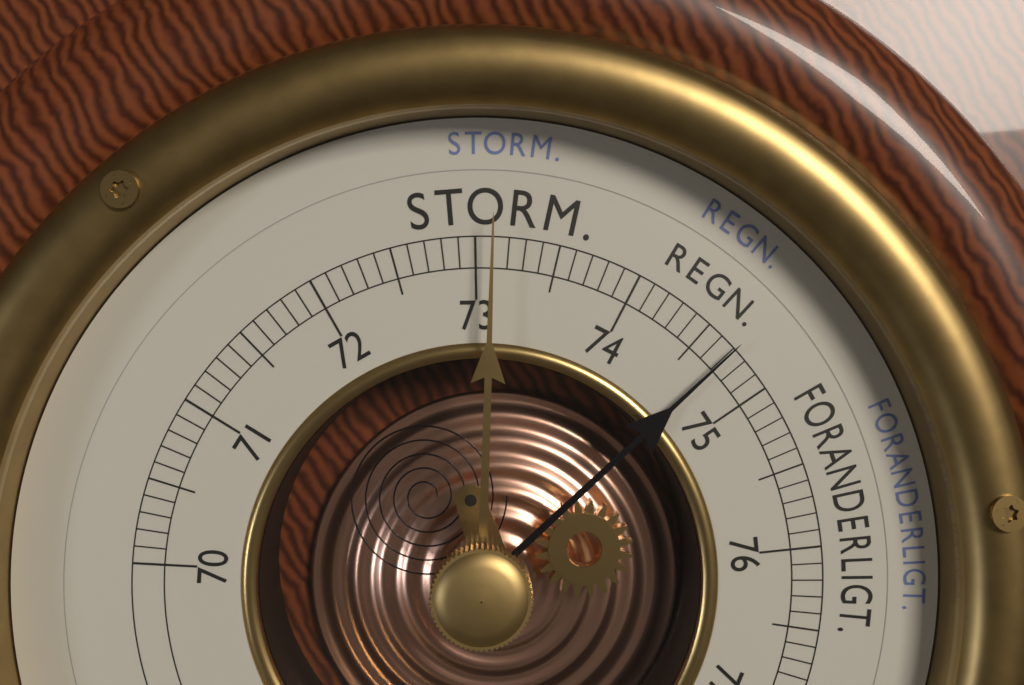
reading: 74.7 cm
